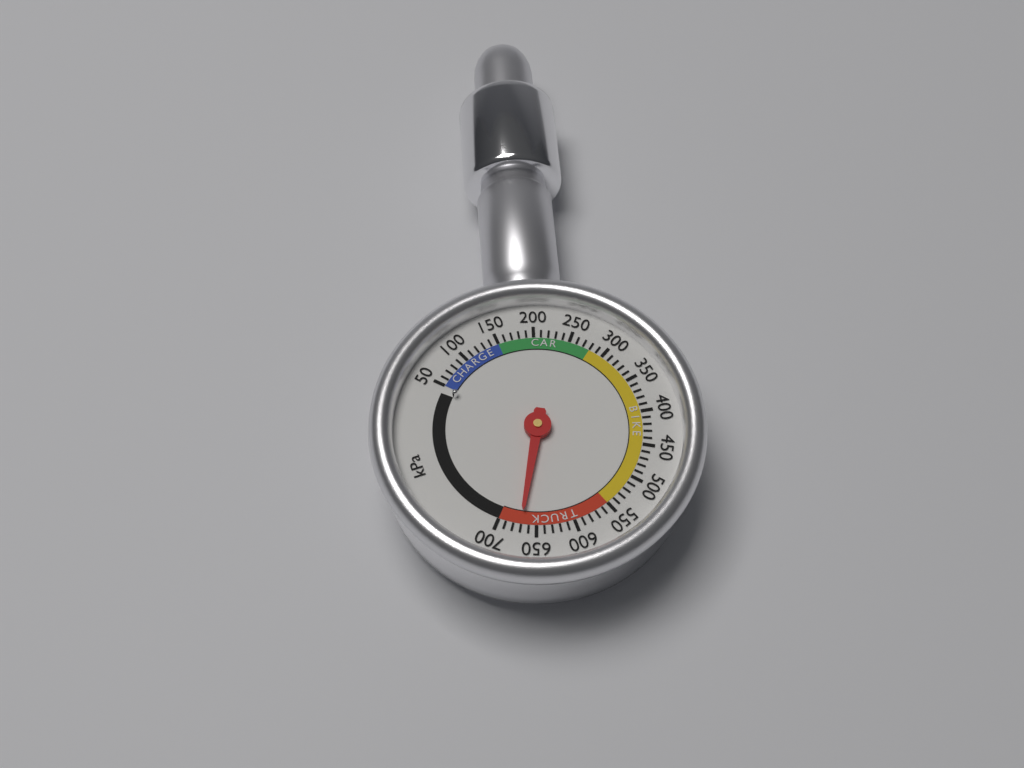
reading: 670 kPa
